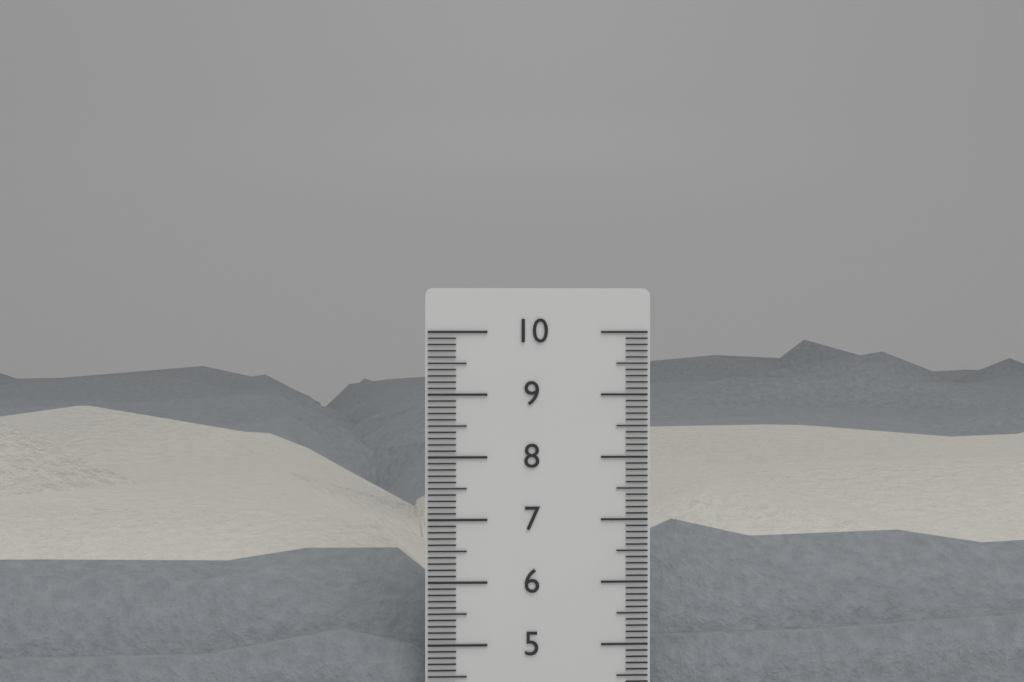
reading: 9.7 cm
